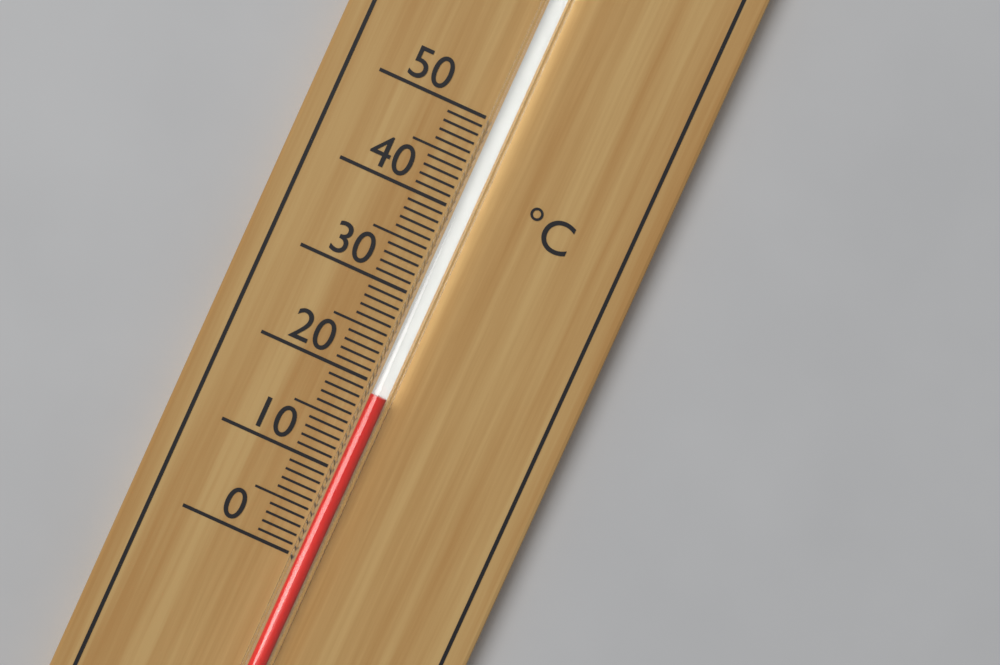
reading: 19 °C
